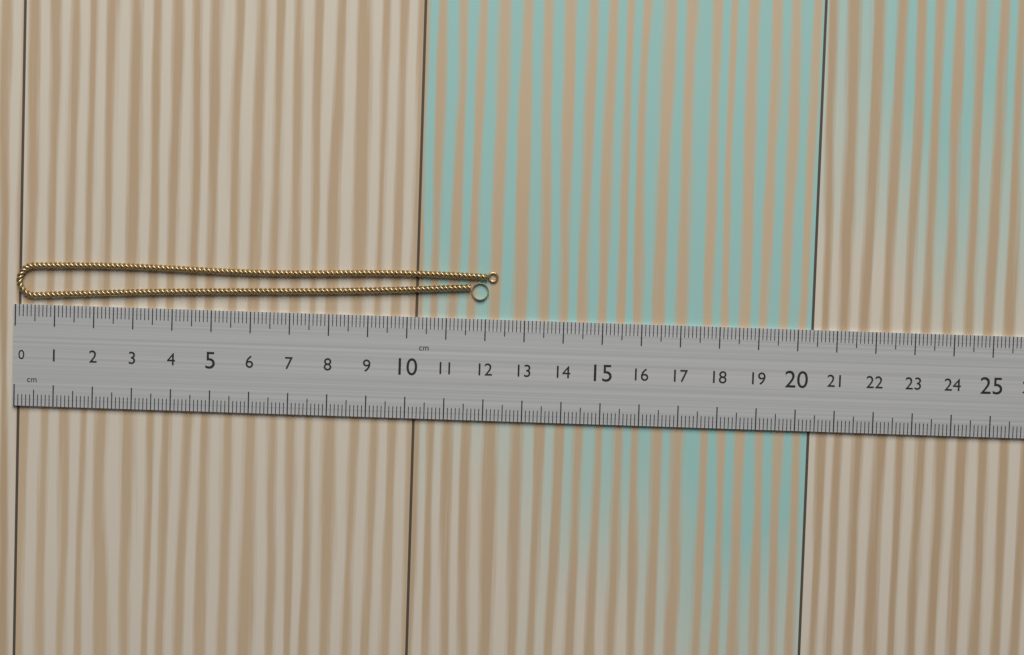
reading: 12.3 cm
